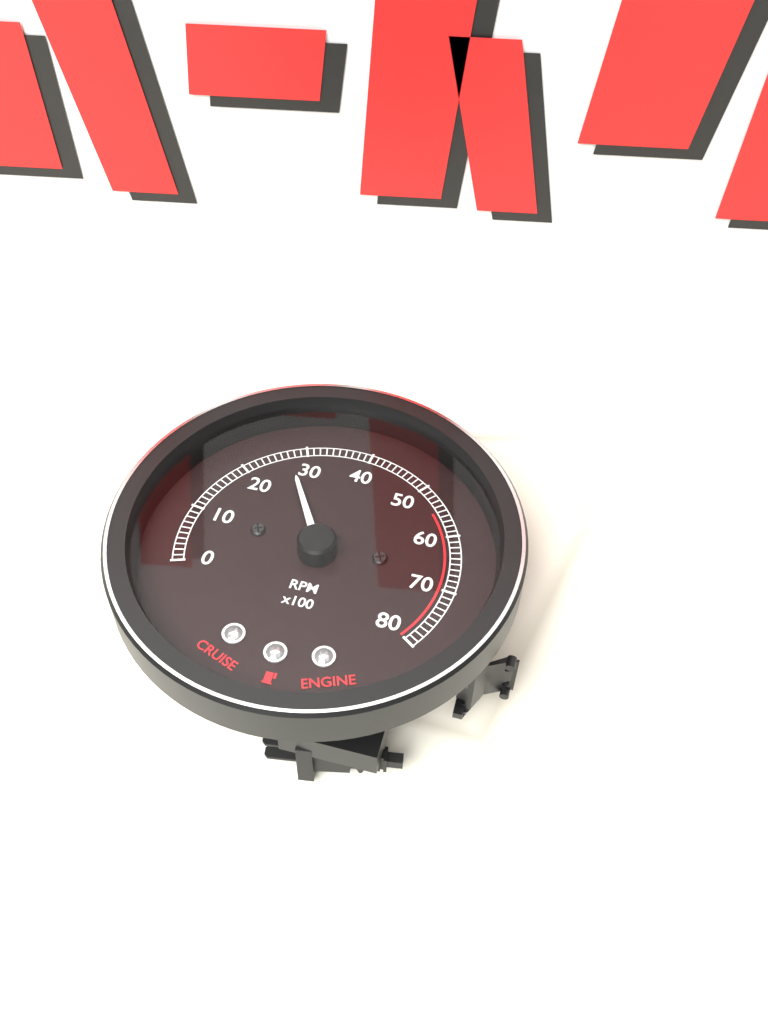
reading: 2700 RPM
